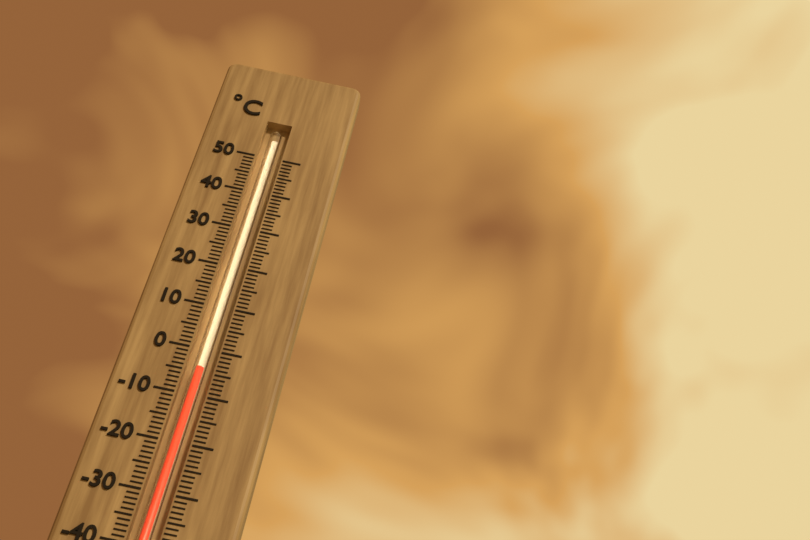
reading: -4 °C
